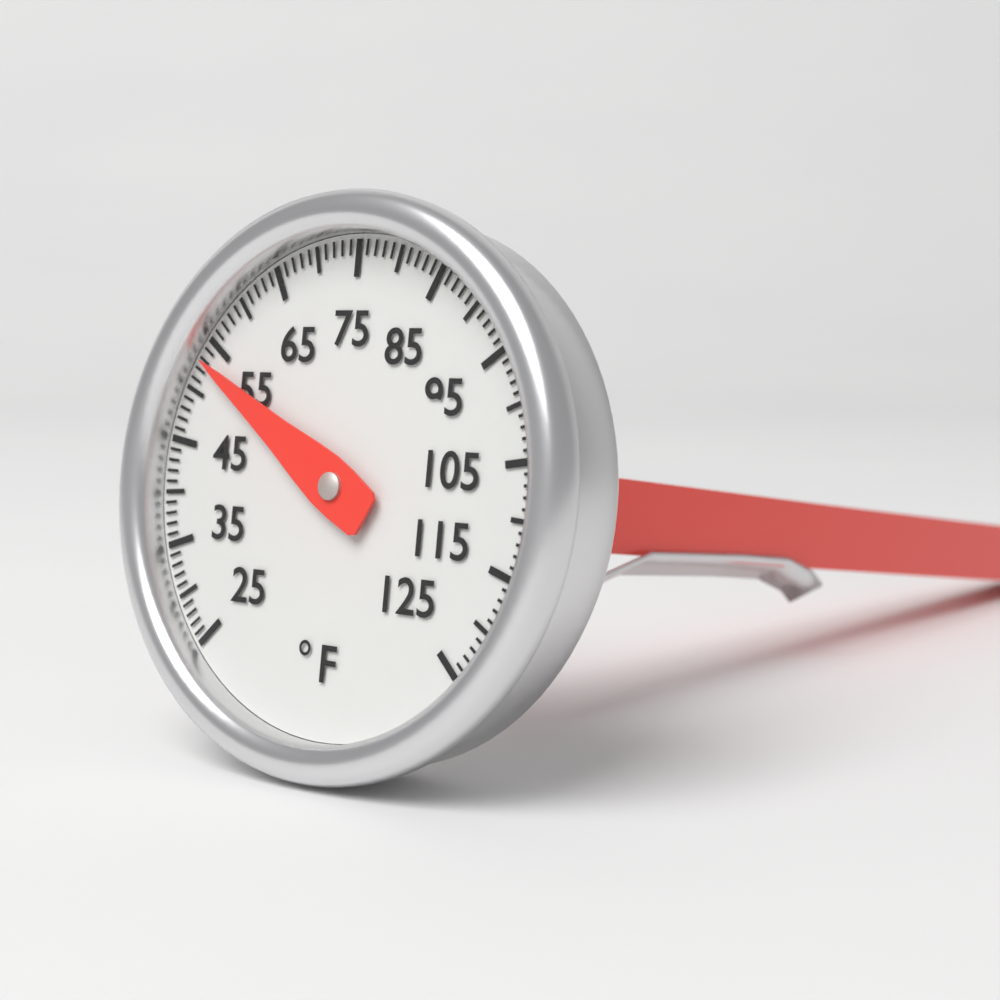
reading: 53 °F
